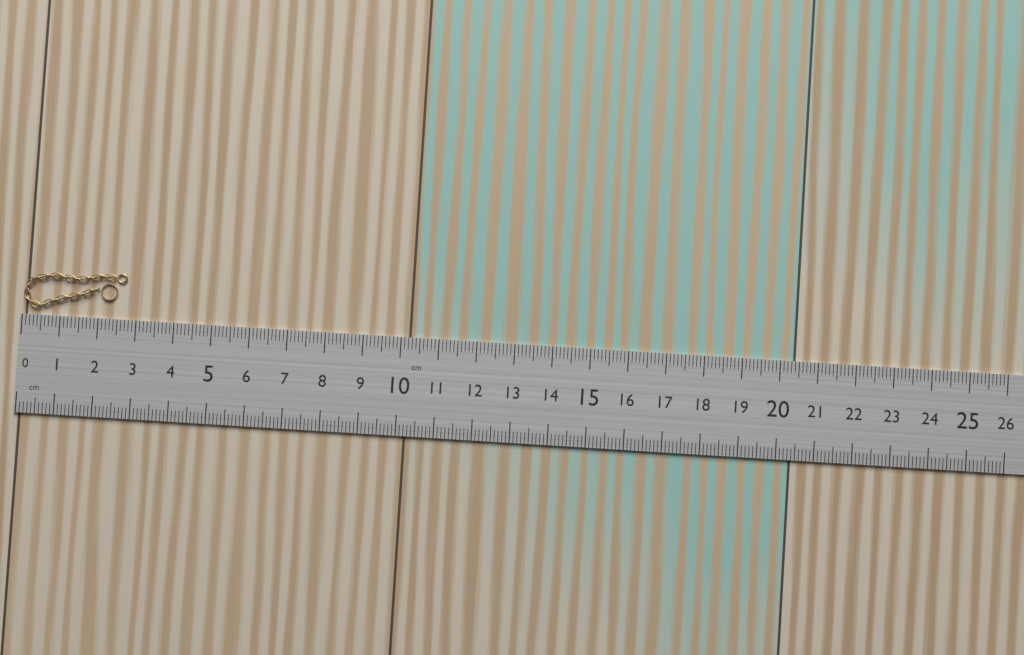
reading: 2.7 cm
